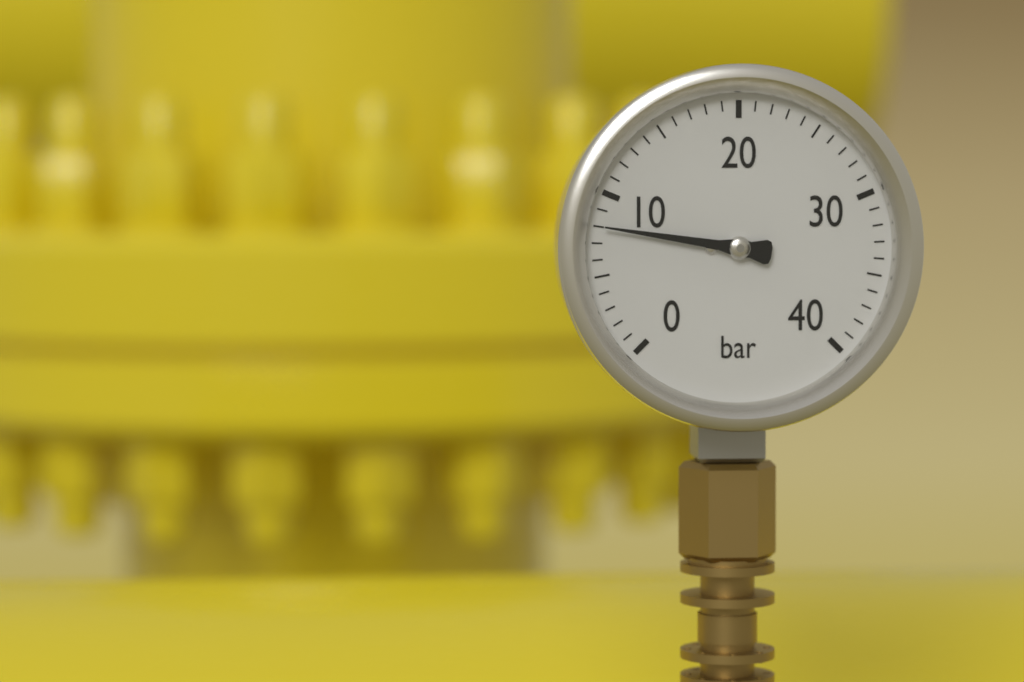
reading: 8 bar
